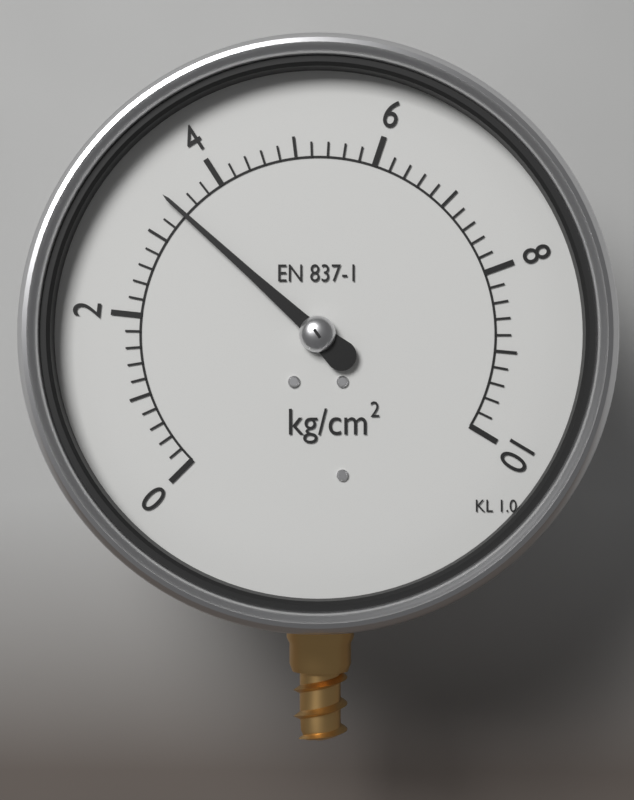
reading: 3.4 kg/cm²
